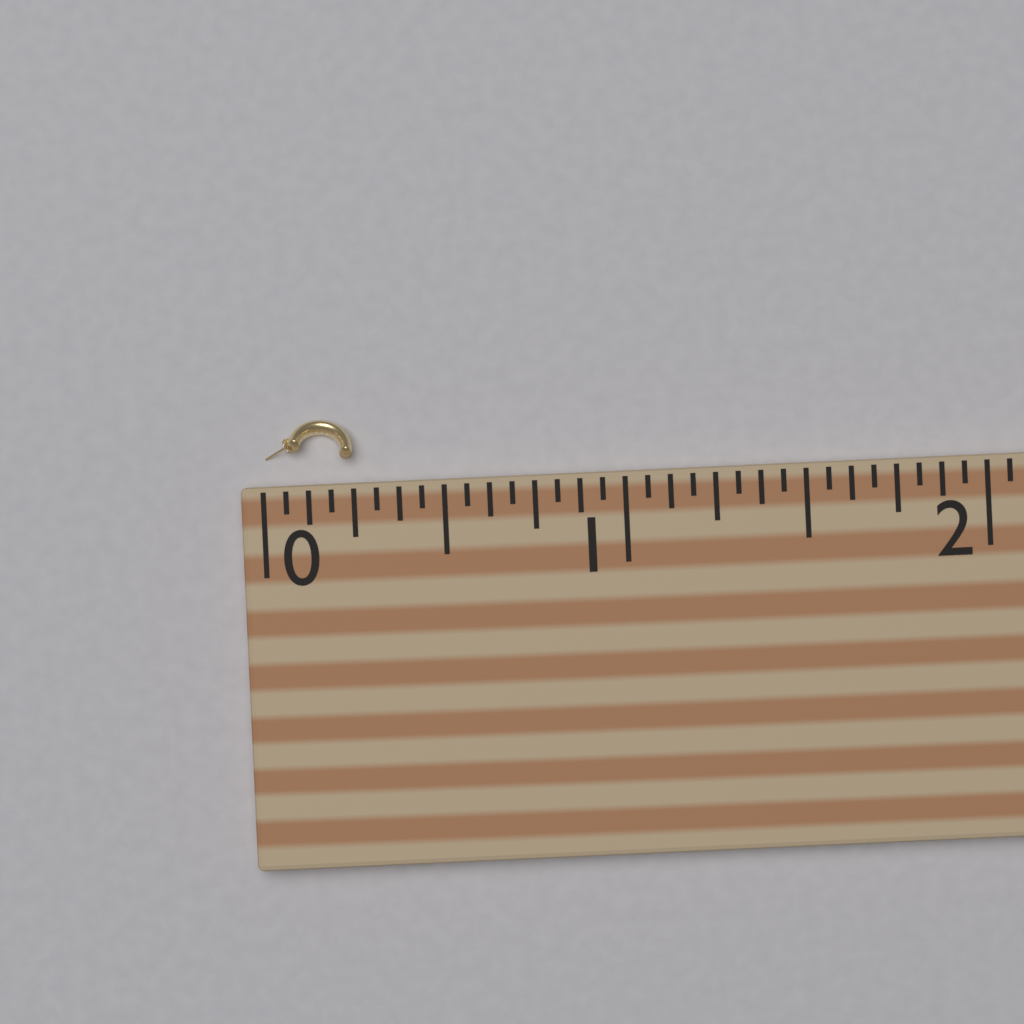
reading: 0.2500 (no unit)
